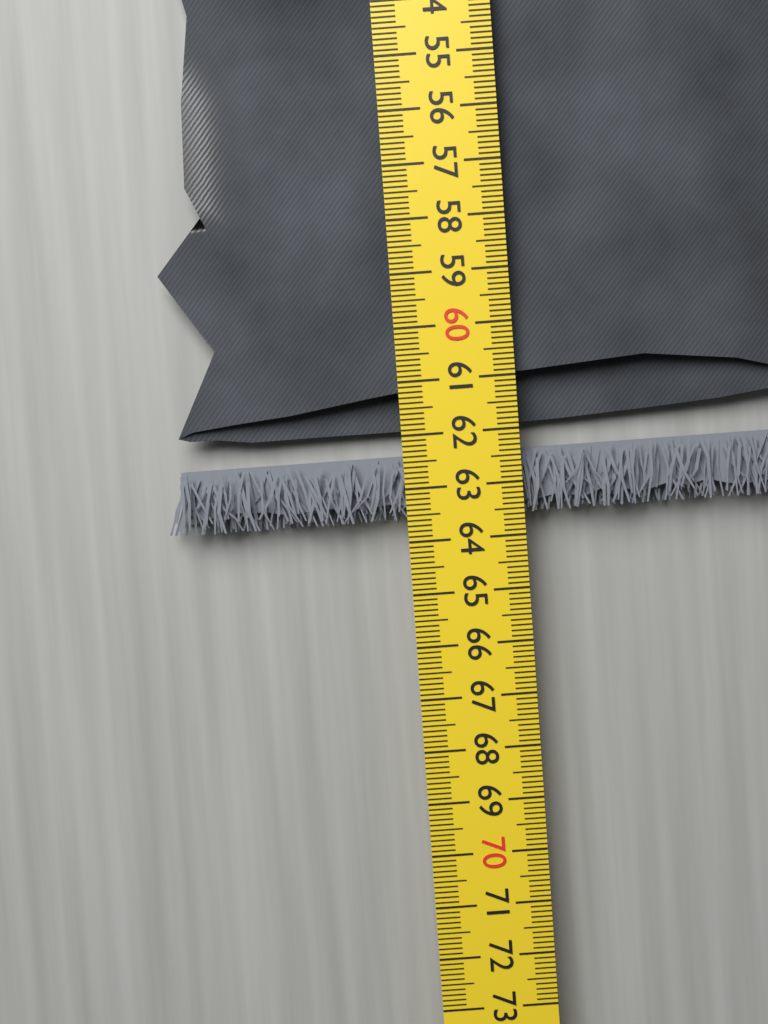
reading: 63.6 cm
